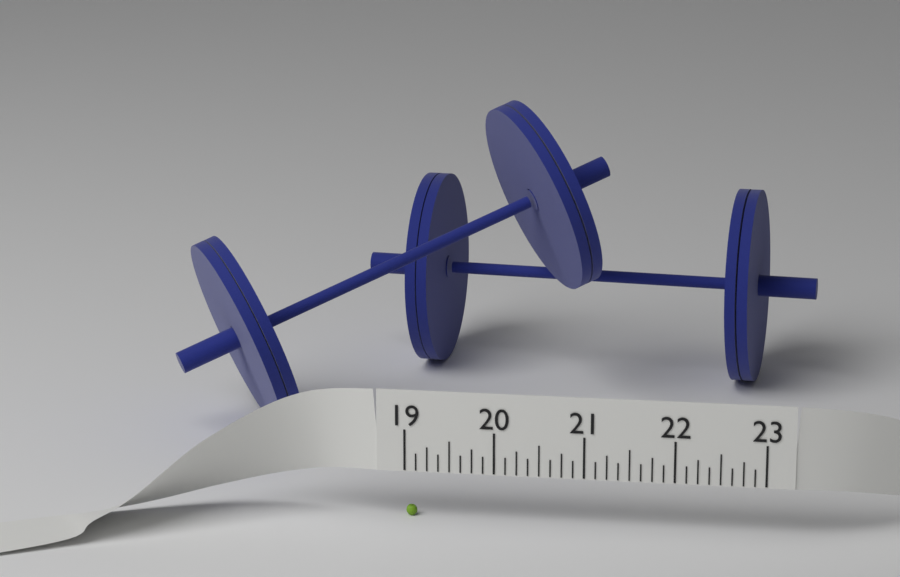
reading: 19.125 (no unit)
